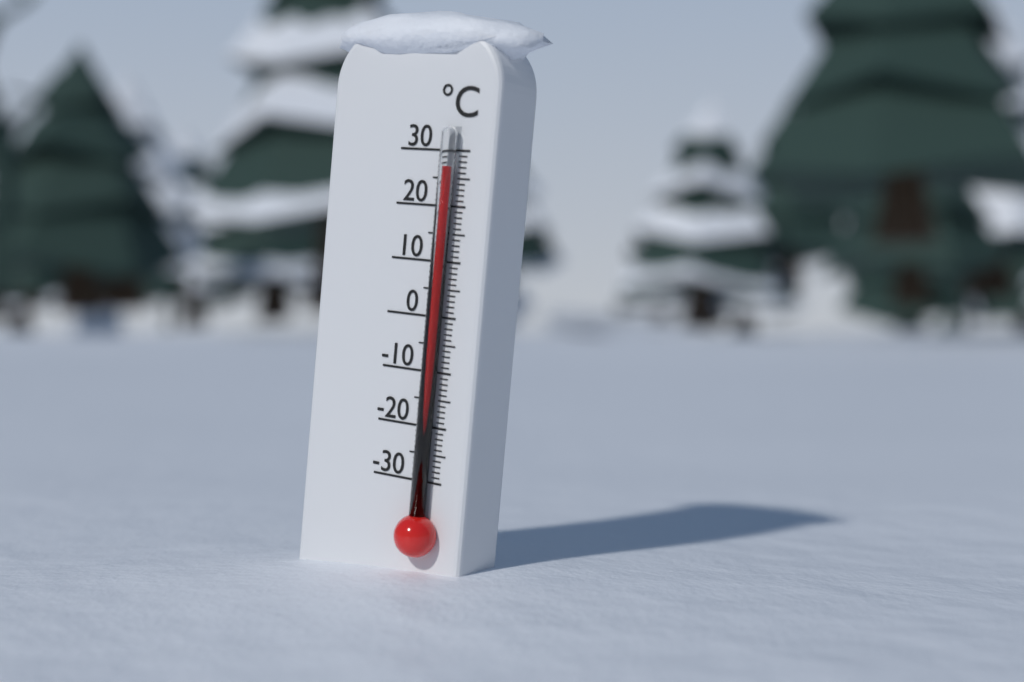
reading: 27 °C
